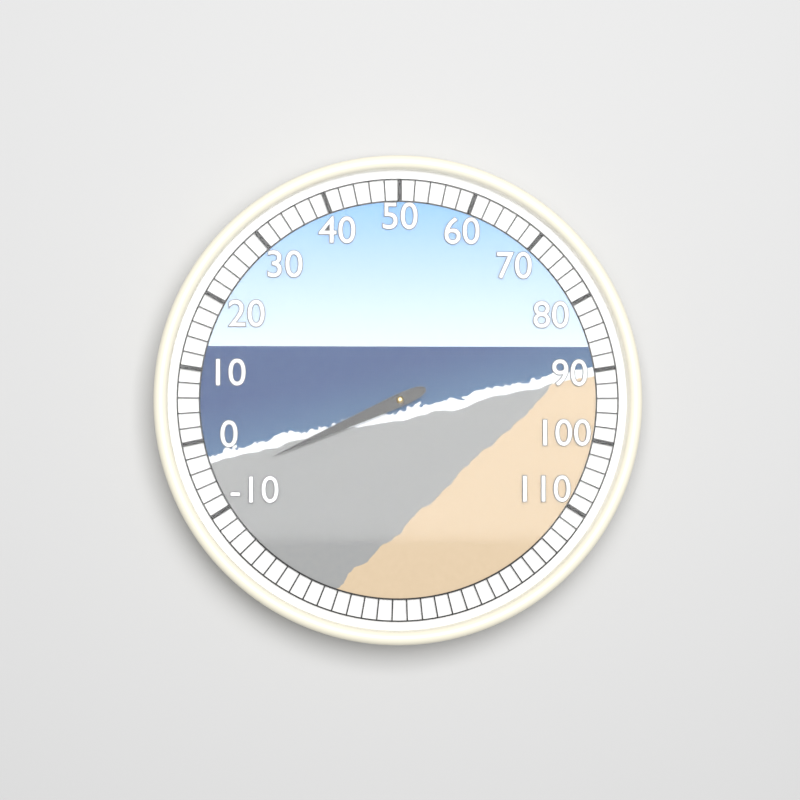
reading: -6 (no unit)
